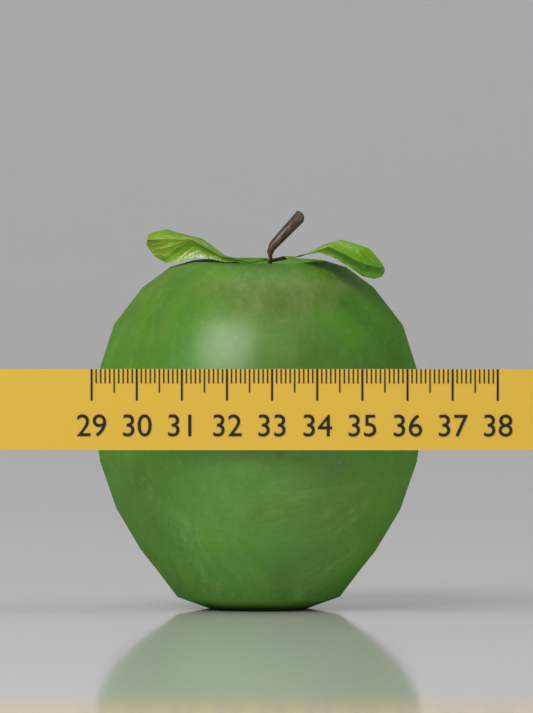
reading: 36.3 (no unit)
